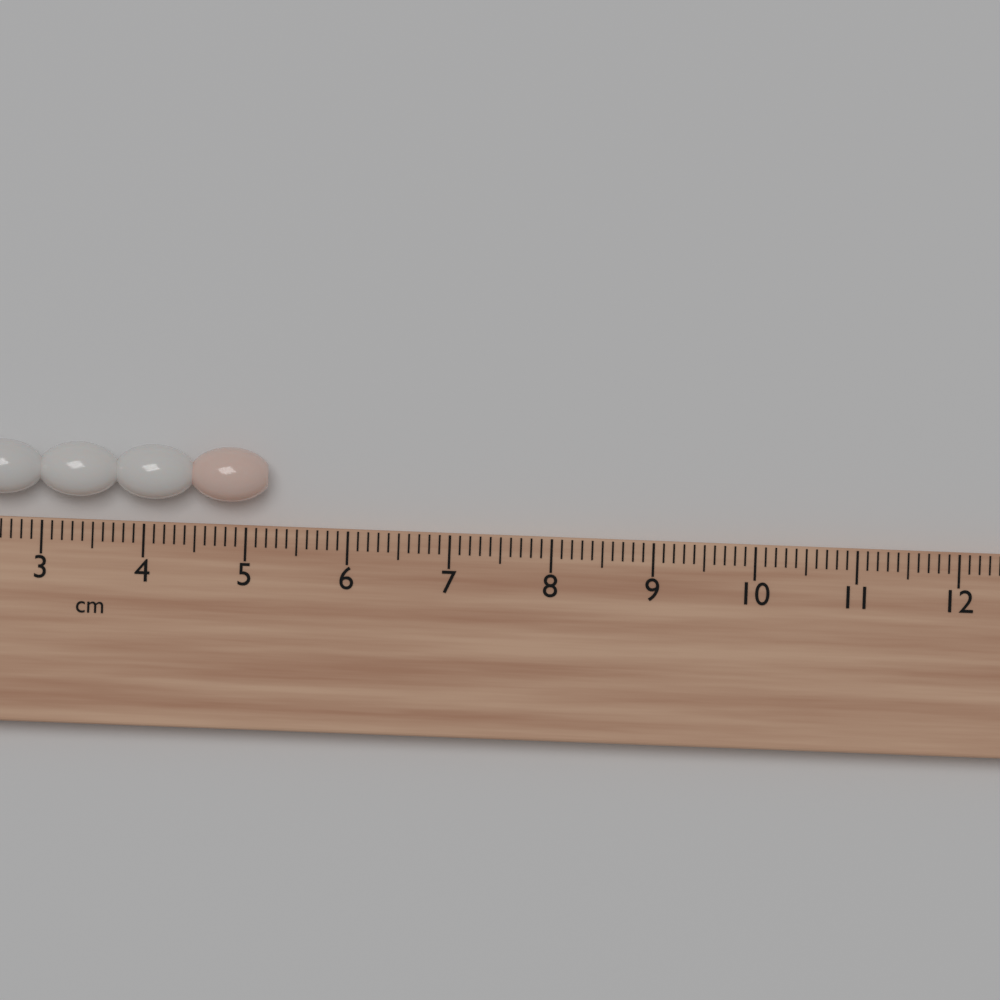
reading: 5.2 cm
